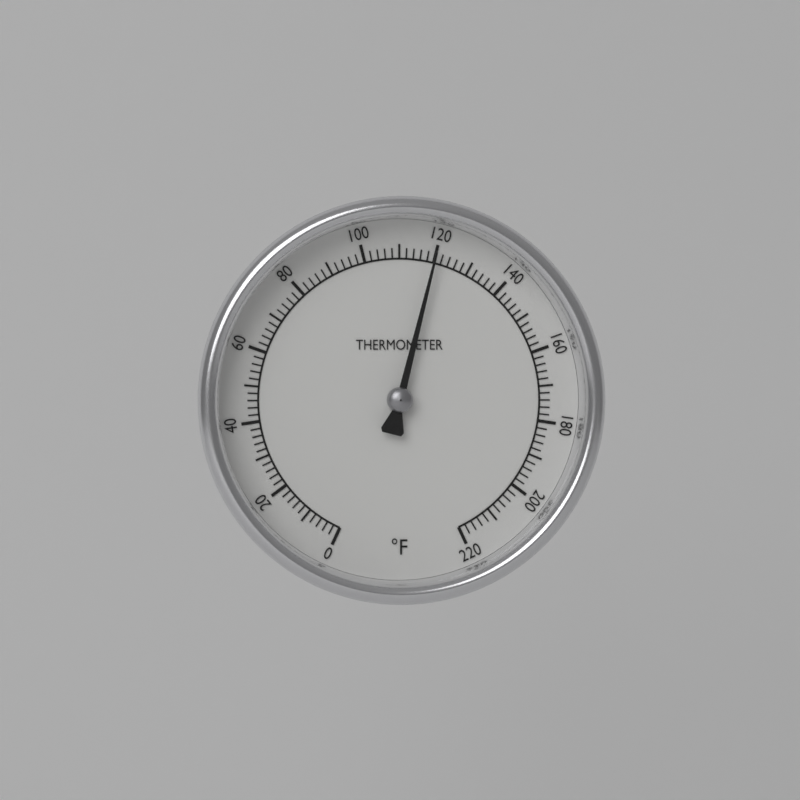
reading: 120 °F
